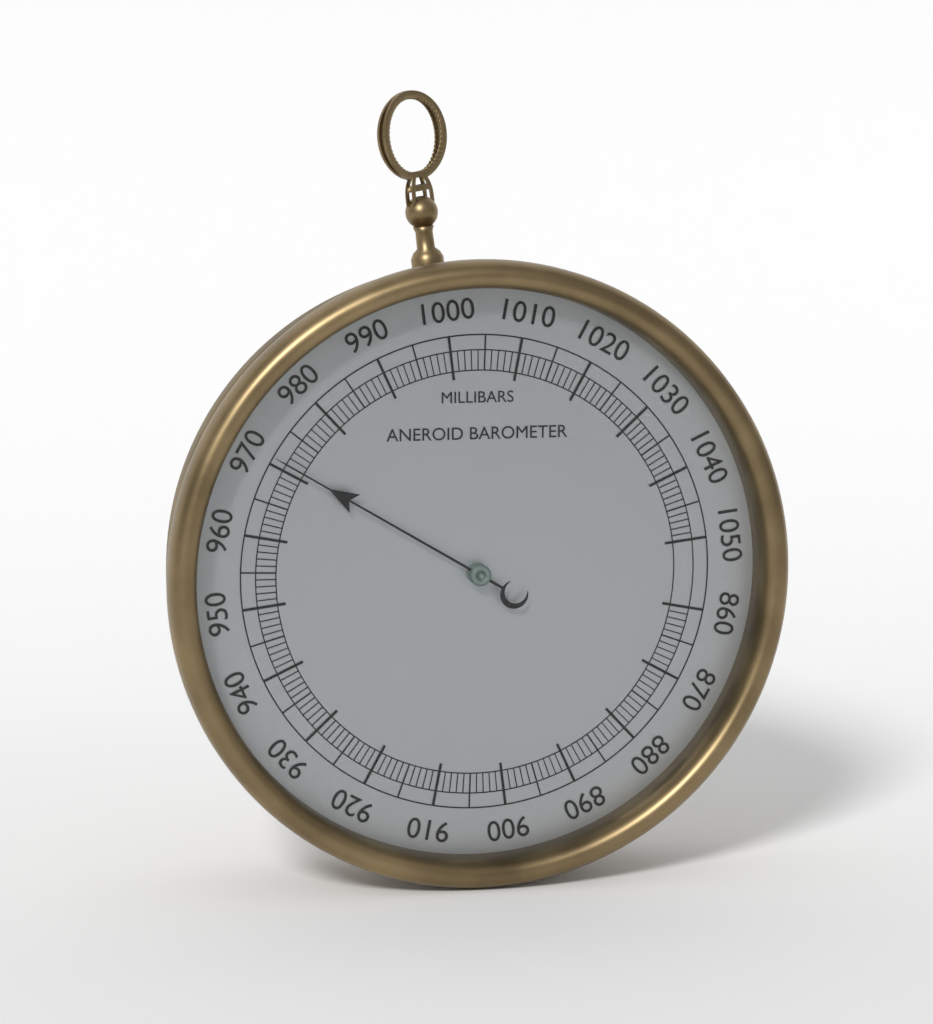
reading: 971 mbar
